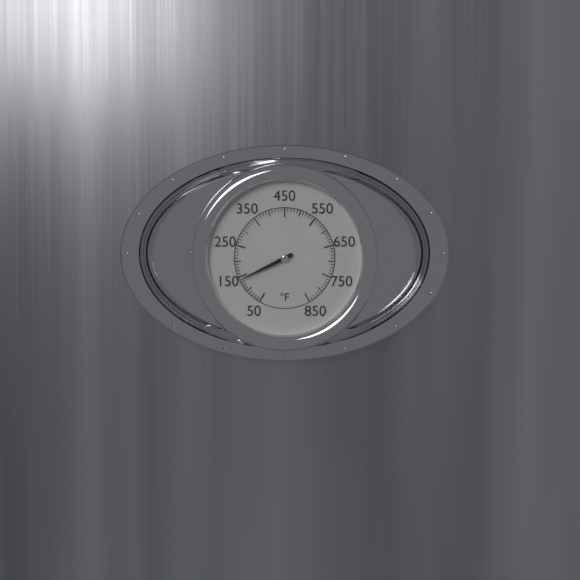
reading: 140 °F
